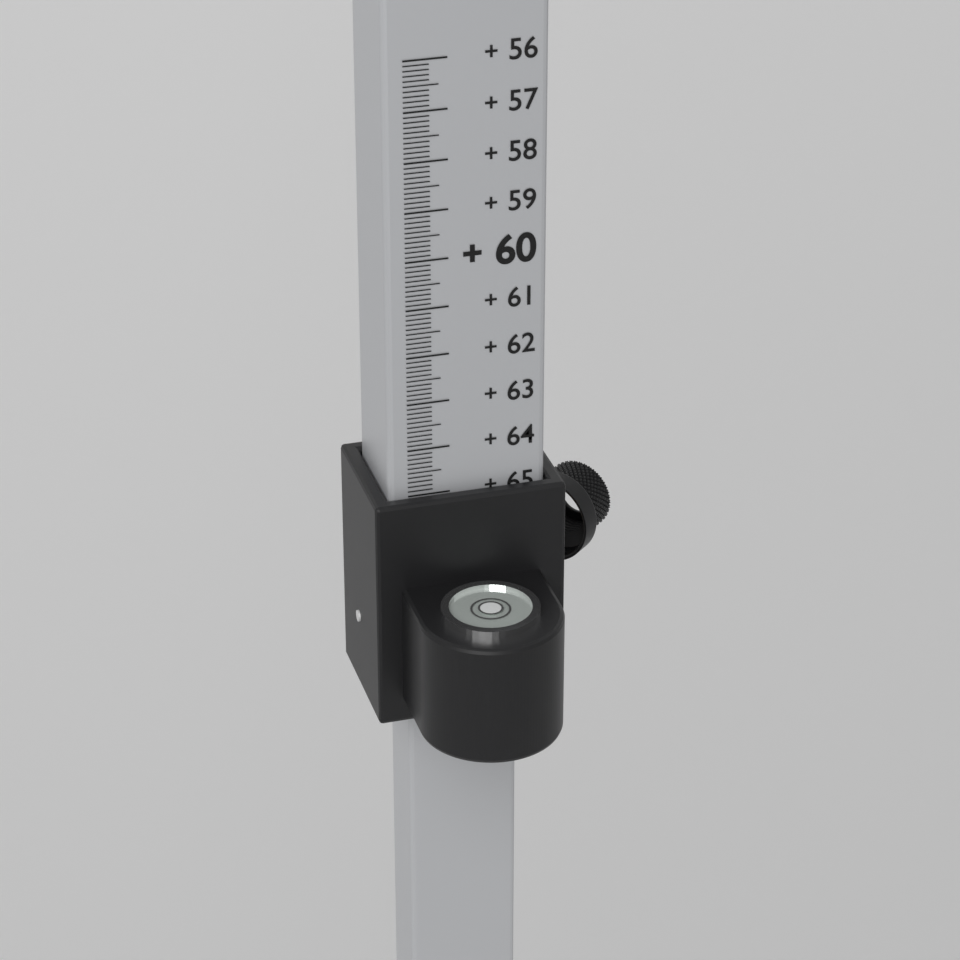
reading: 65.0 (no unit)
